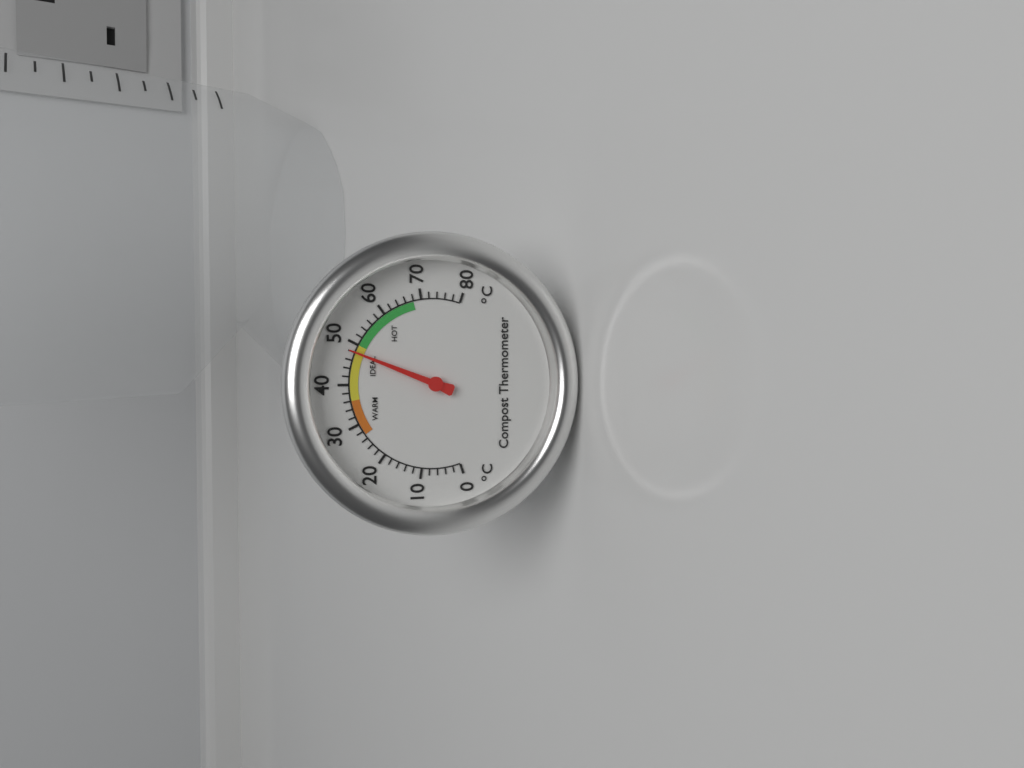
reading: 48 °C
